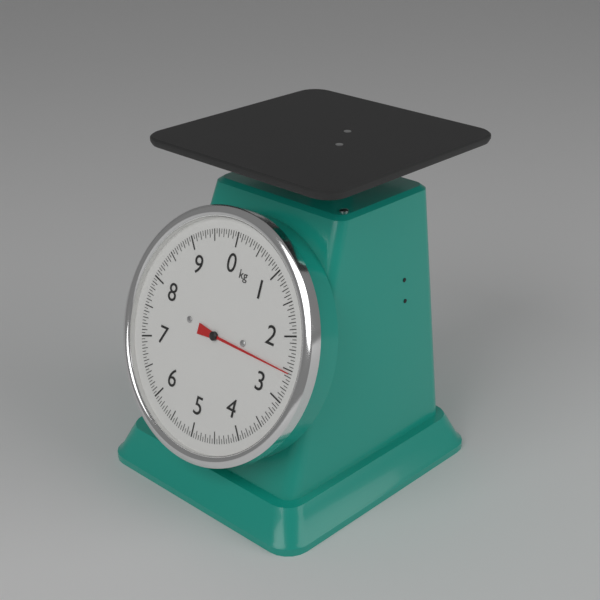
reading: 2.55 kg
